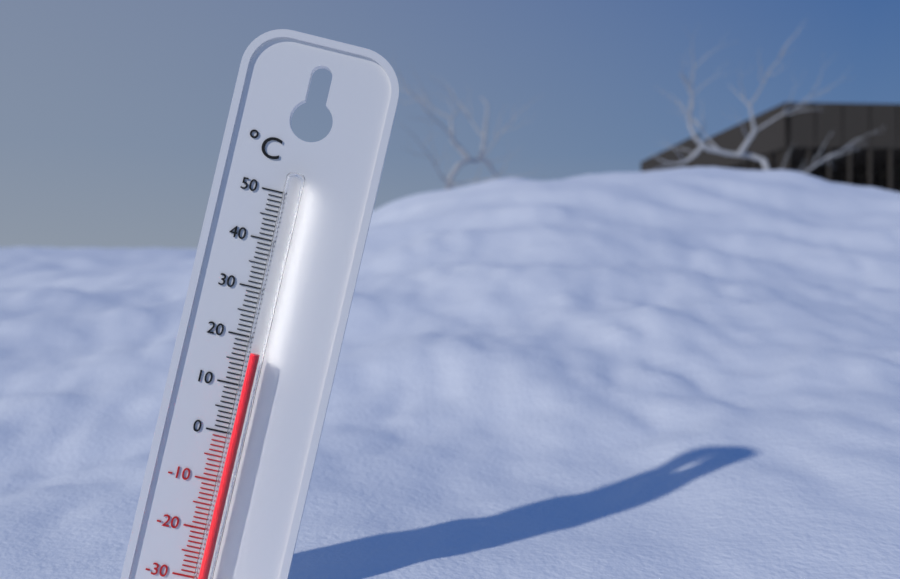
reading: 17 °C
